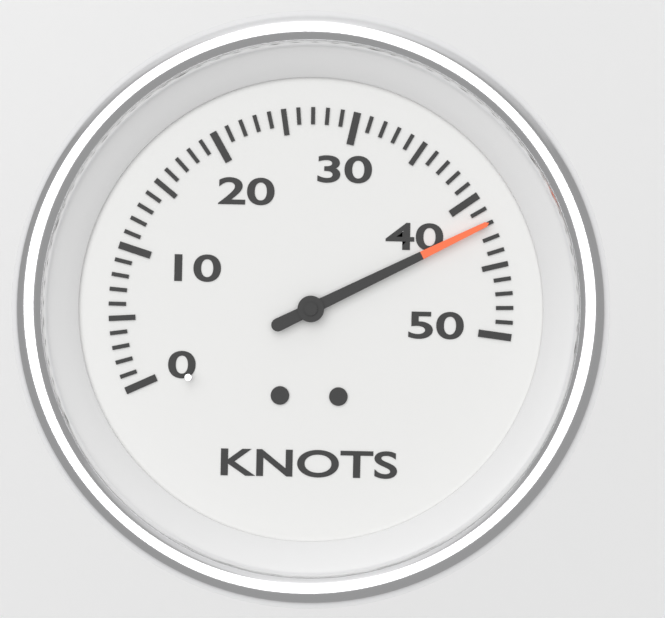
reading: 42 knots
